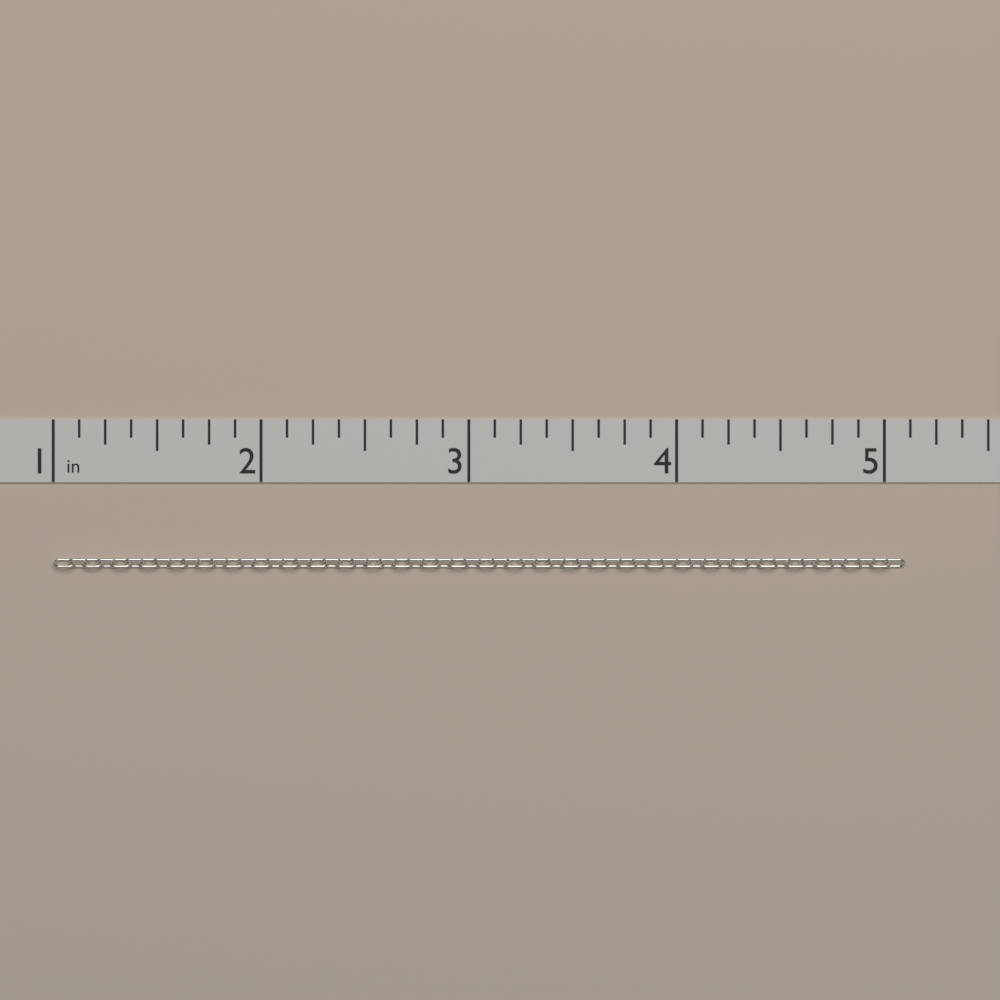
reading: 5.100 in
